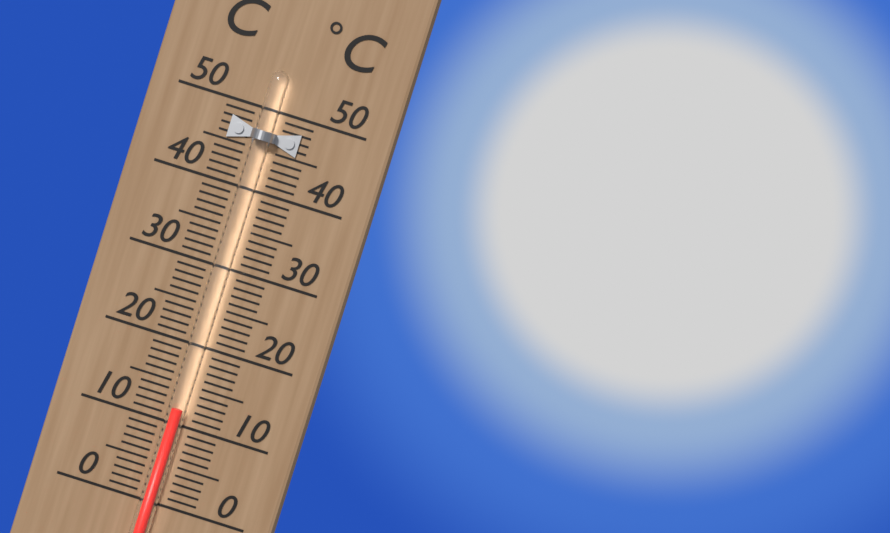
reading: 12 °C
